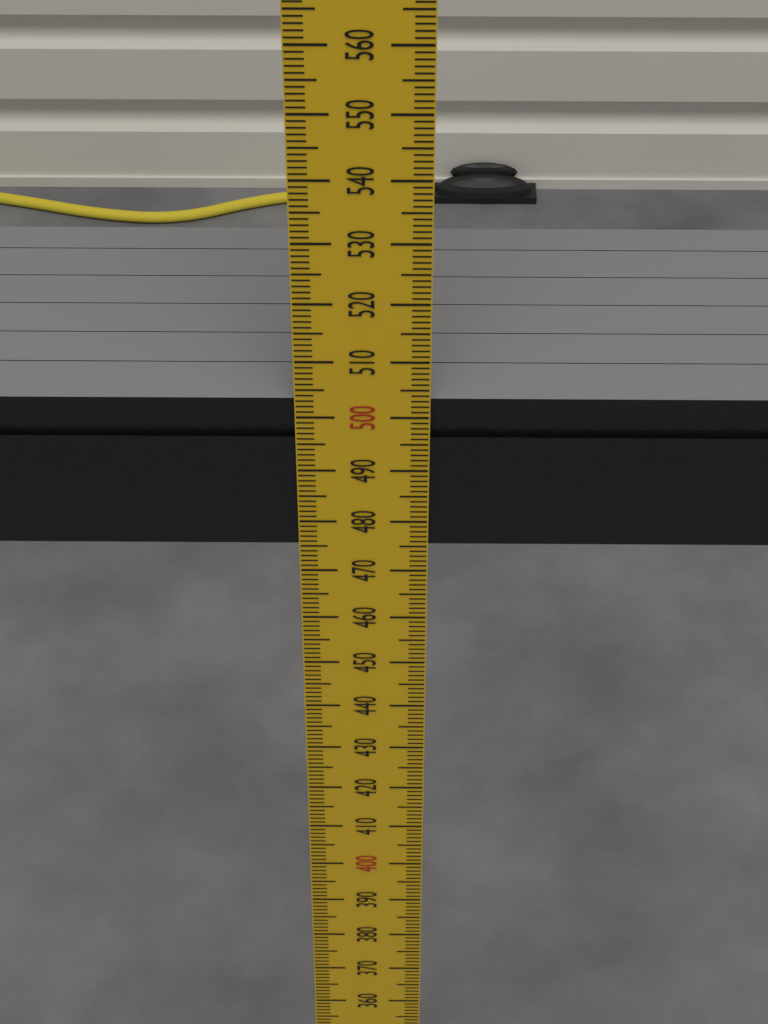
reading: 503 mm
